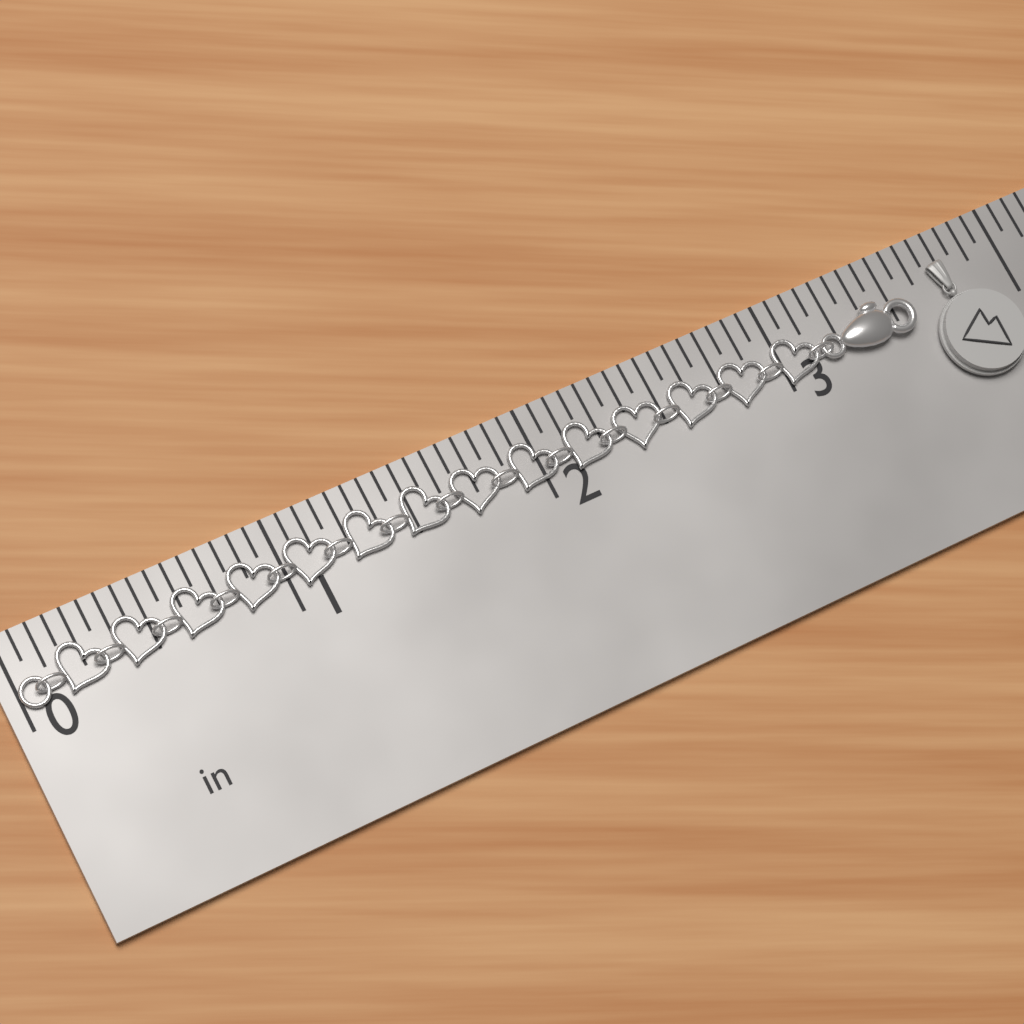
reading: 3.5625 in
